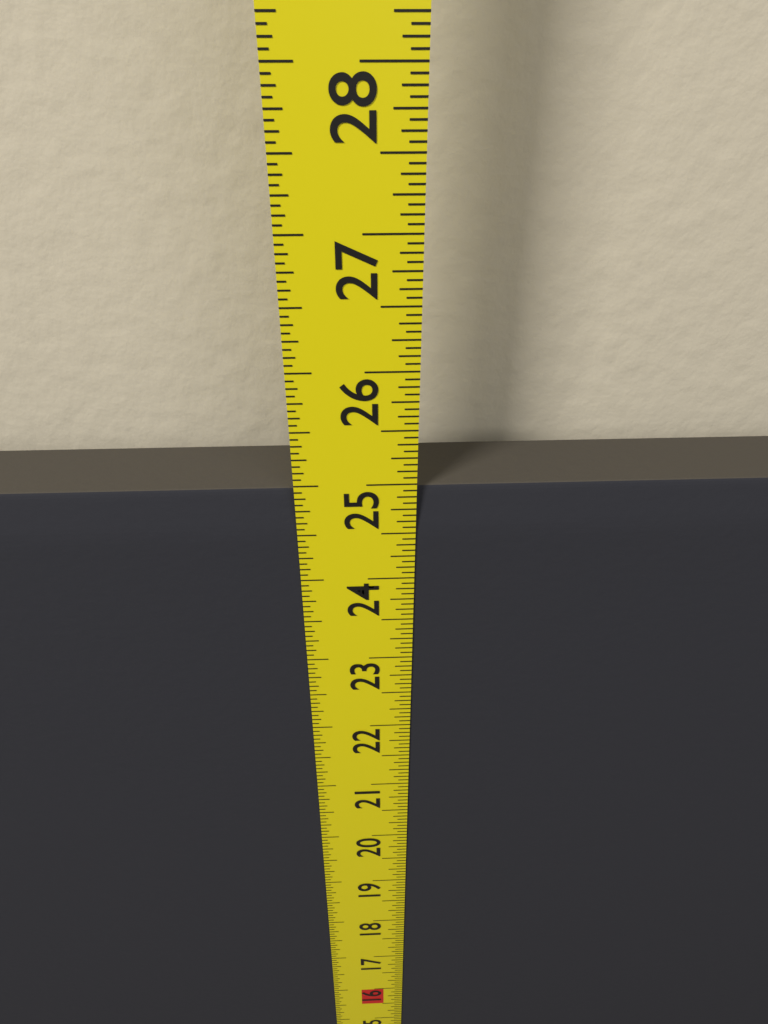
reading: 24.9375 in
